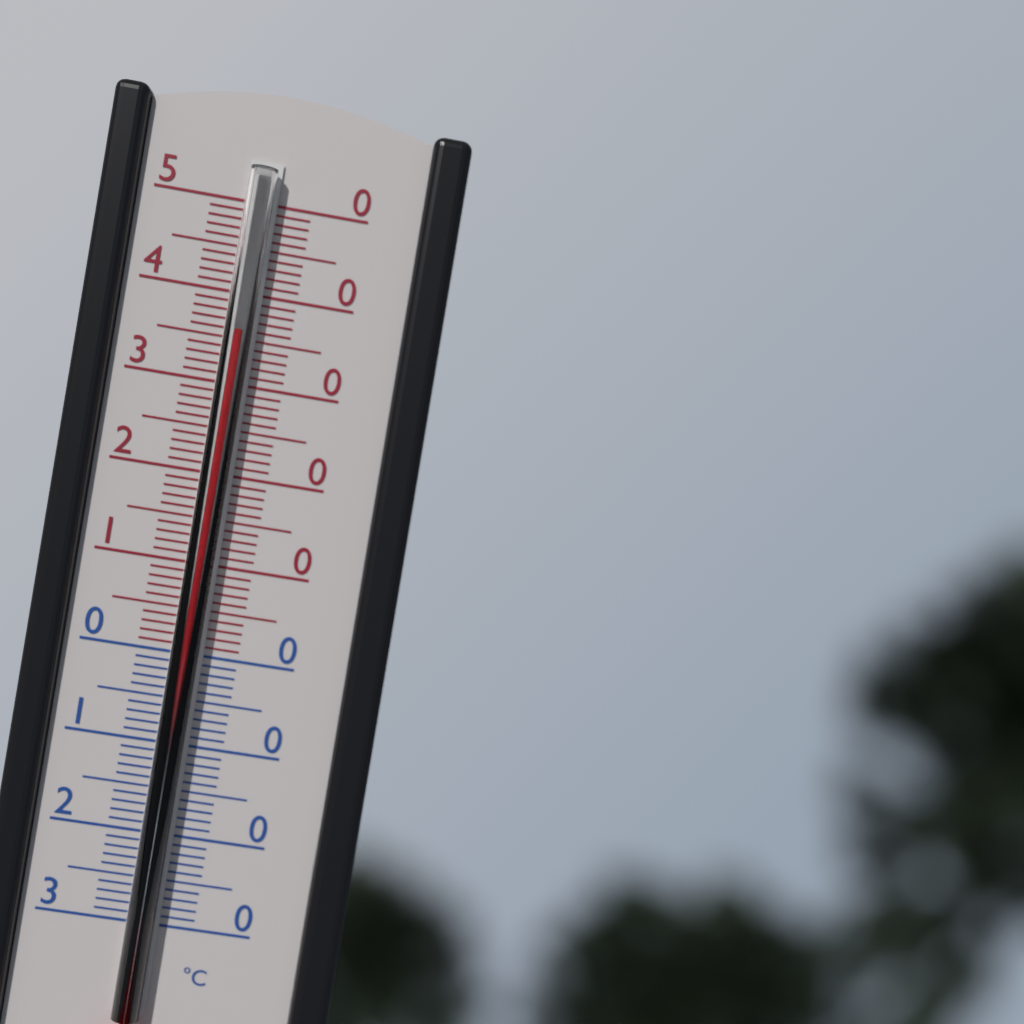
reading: 36 °C
